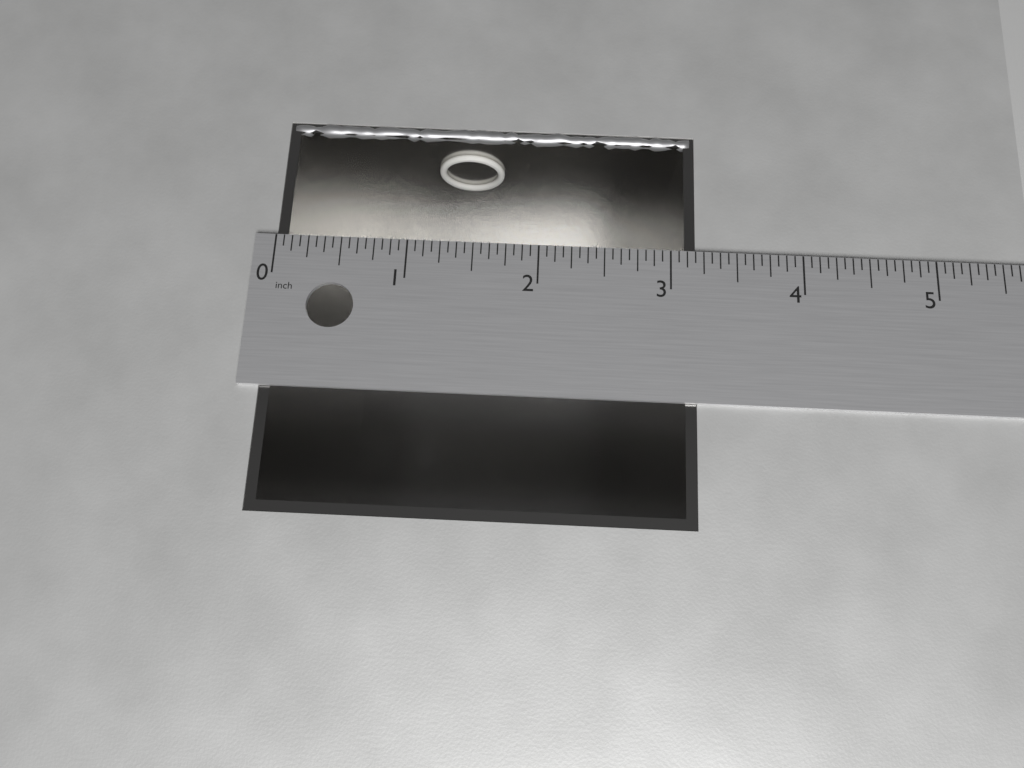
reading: 3.1875 in
